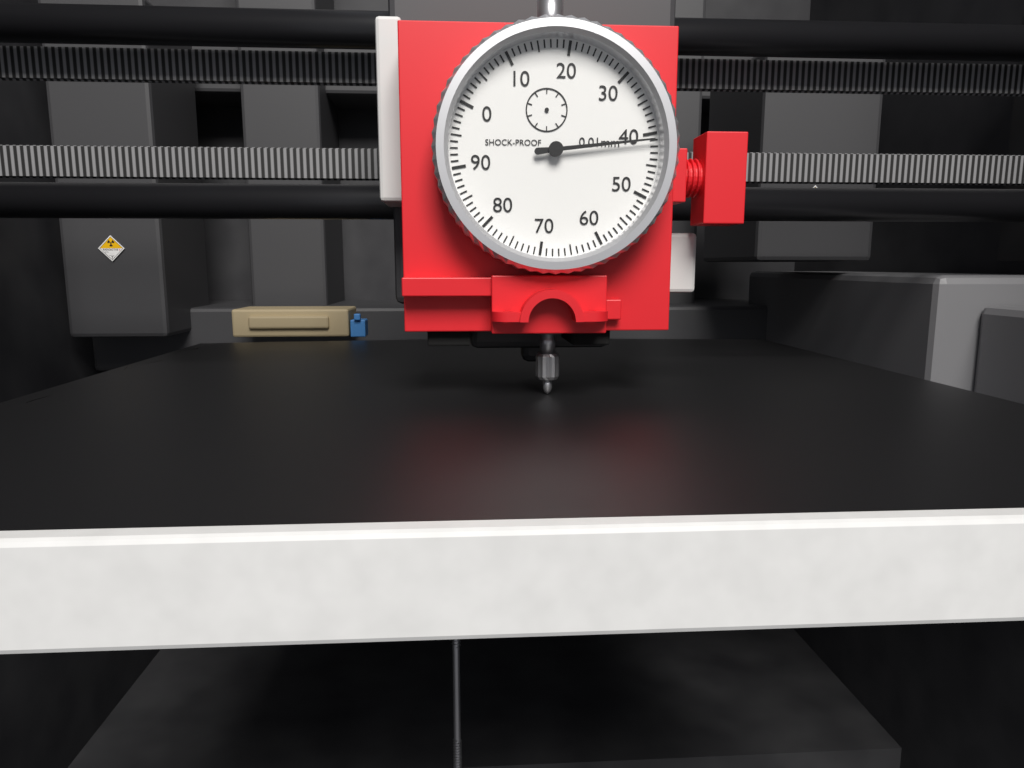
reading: 41 0.01mm
